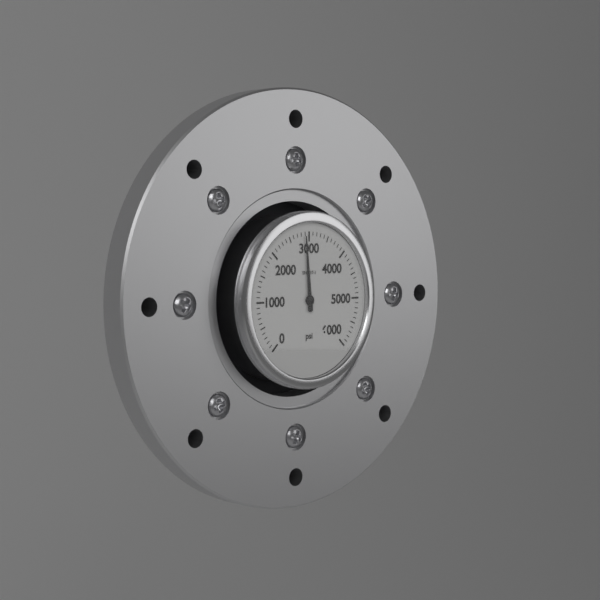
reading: 2900 psi
